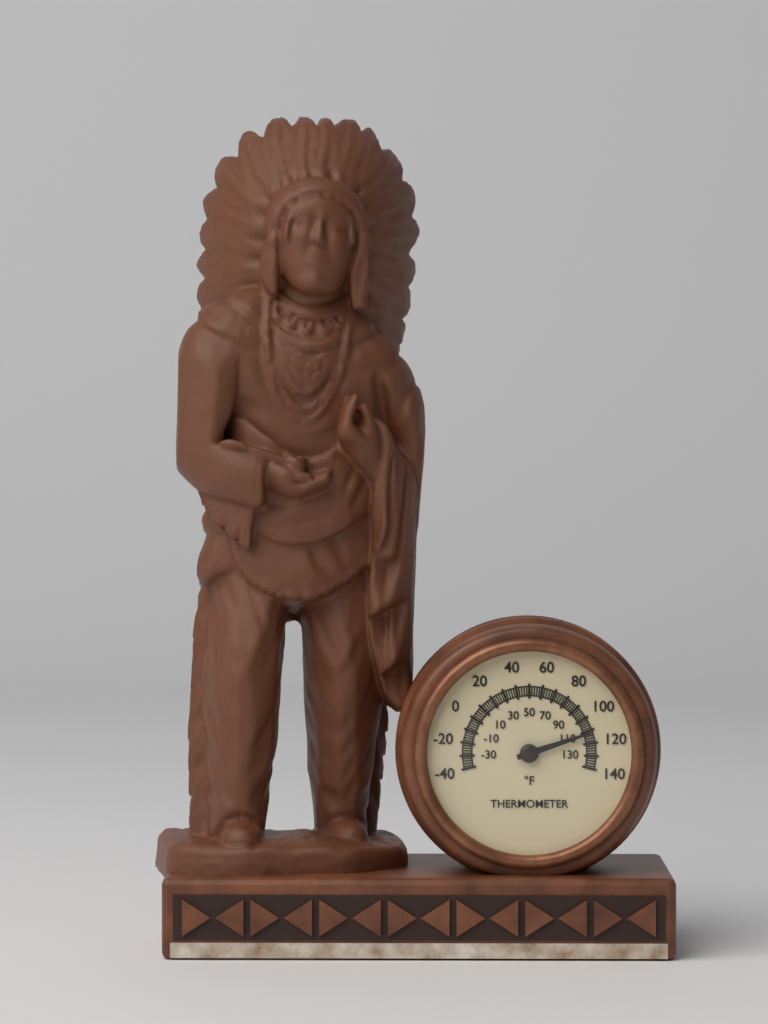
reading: 112 °F
